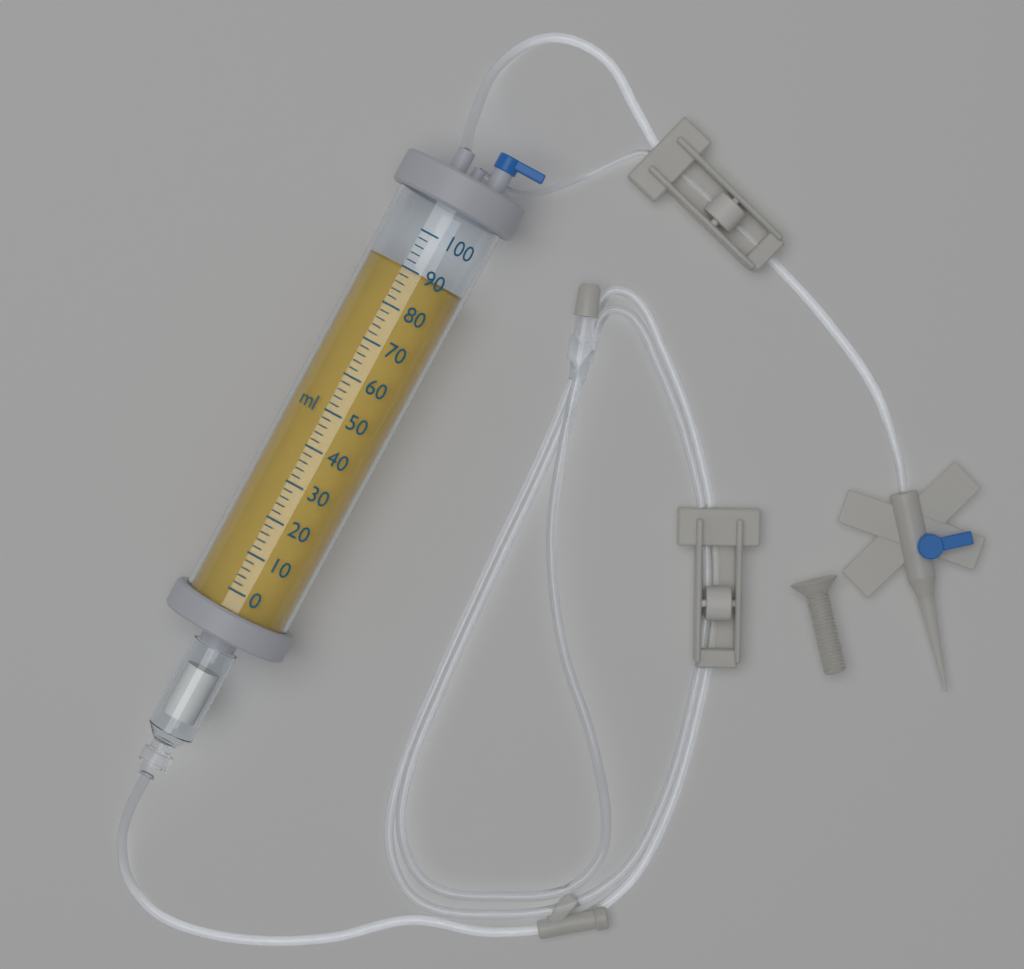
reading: 90 ml
